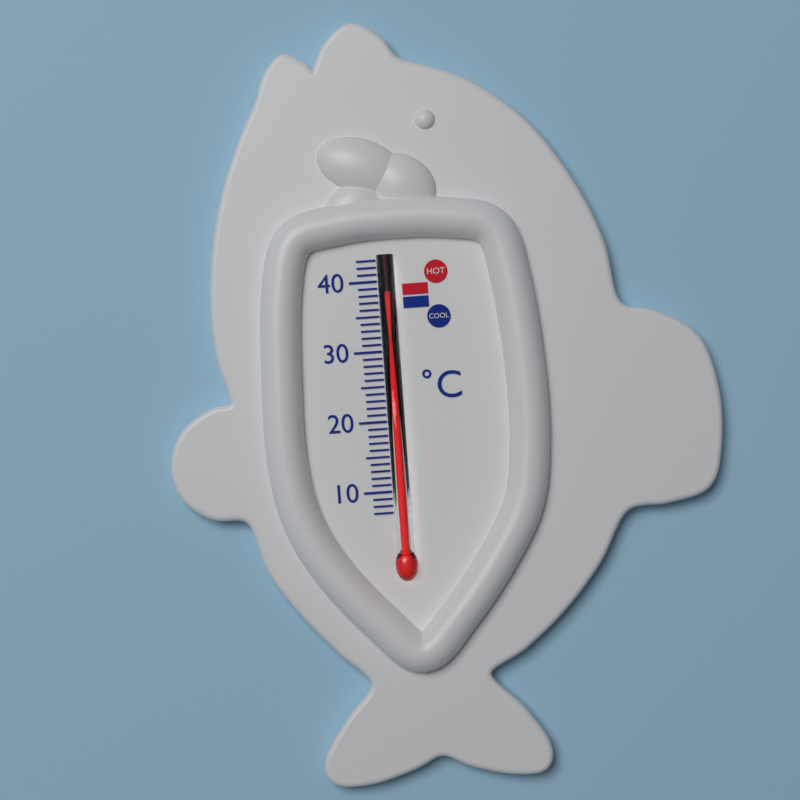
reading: 37 °C
